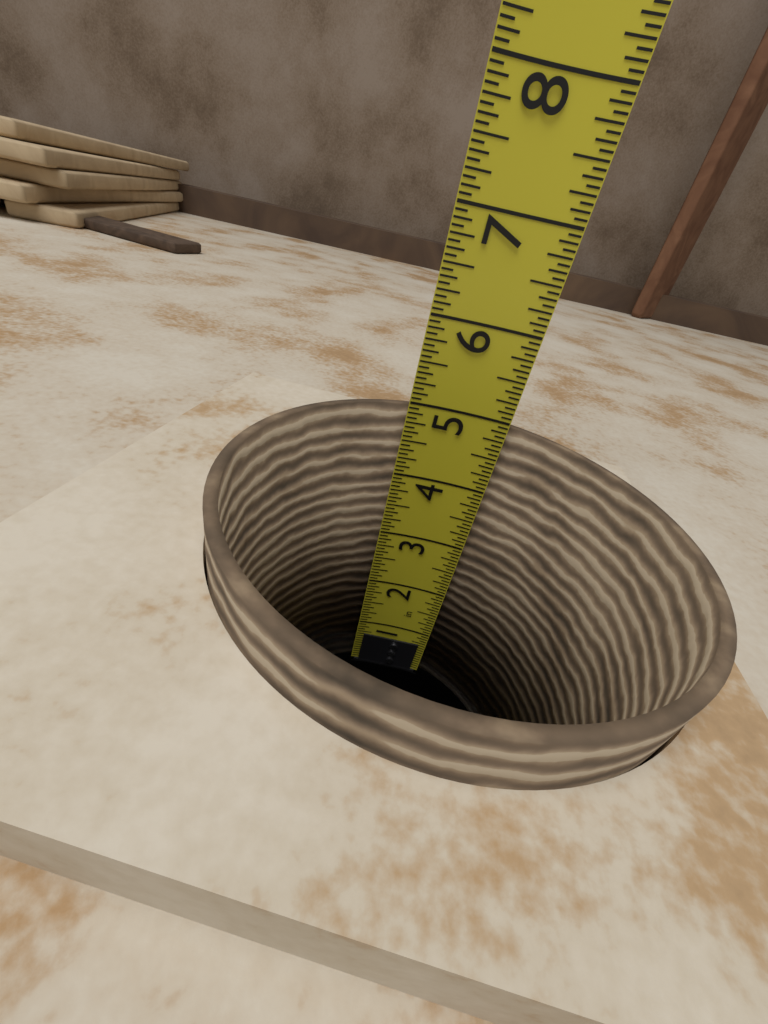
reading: 4.9375 in
